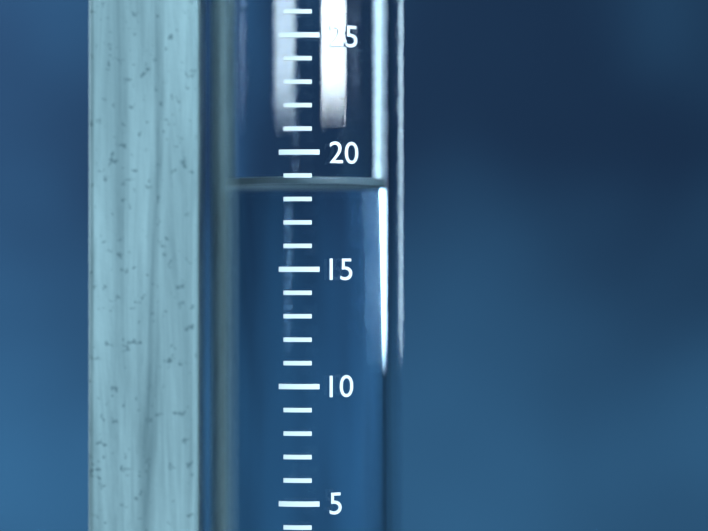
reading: 19 mm
